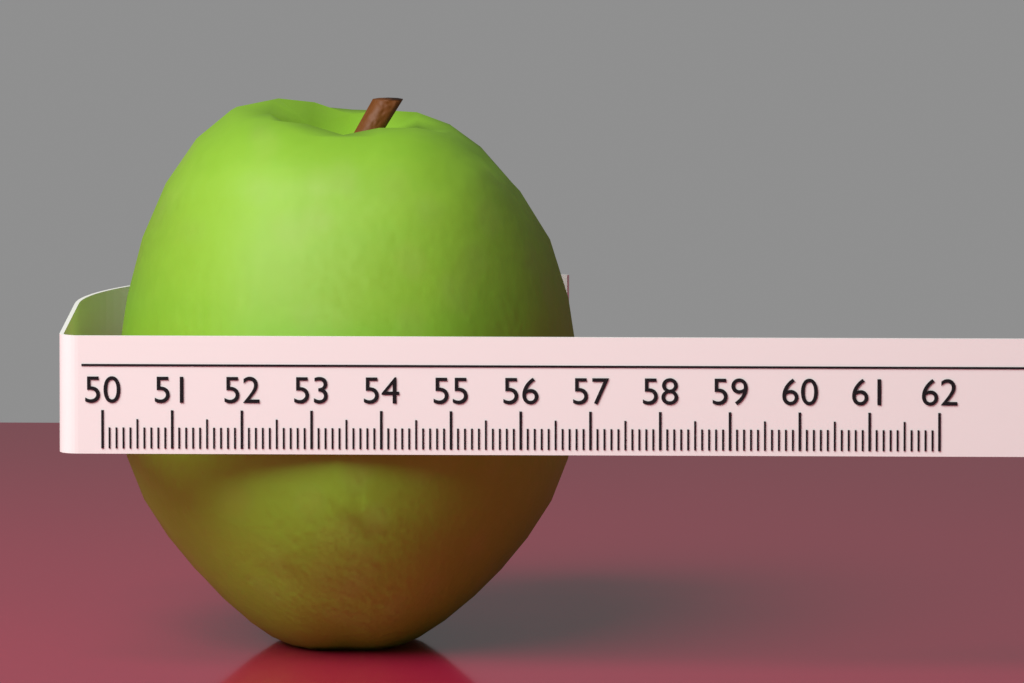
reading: 56.7 (no unit)
